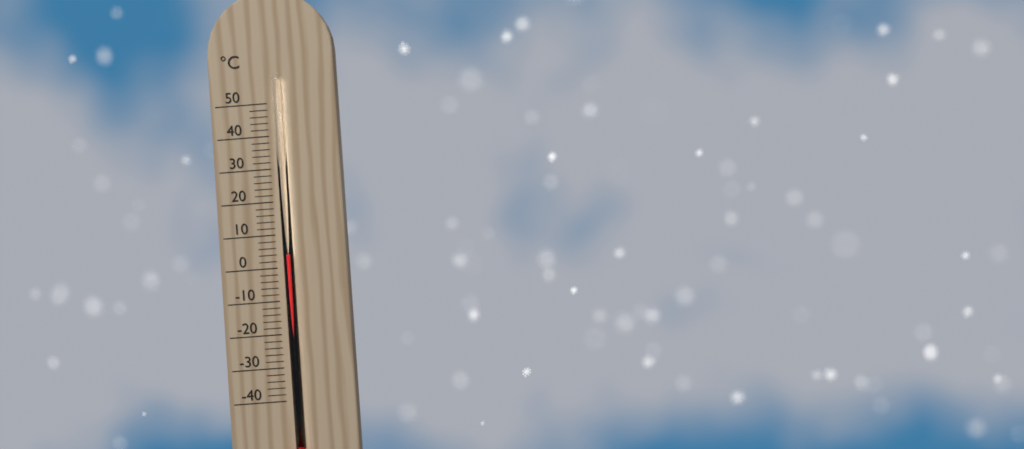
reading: 4 °C
